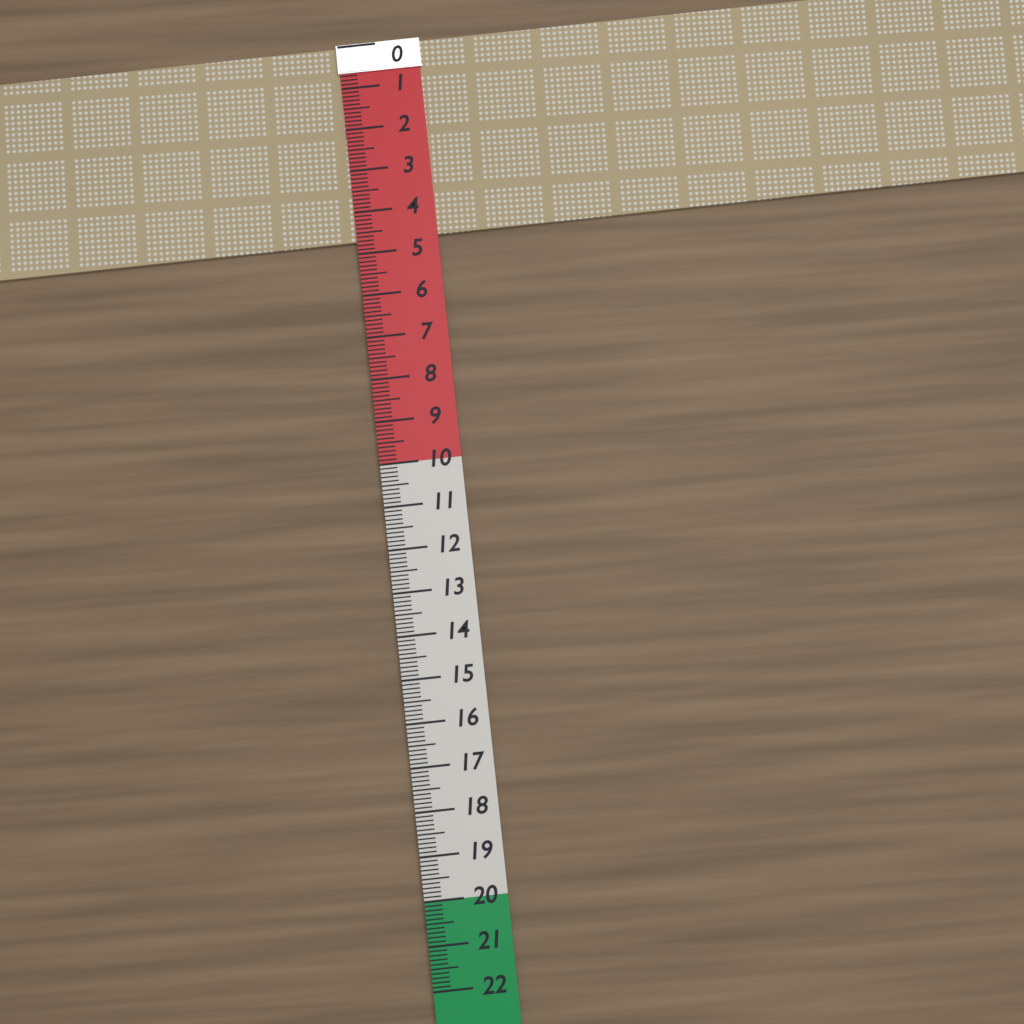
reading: 4.7 (no unit)
